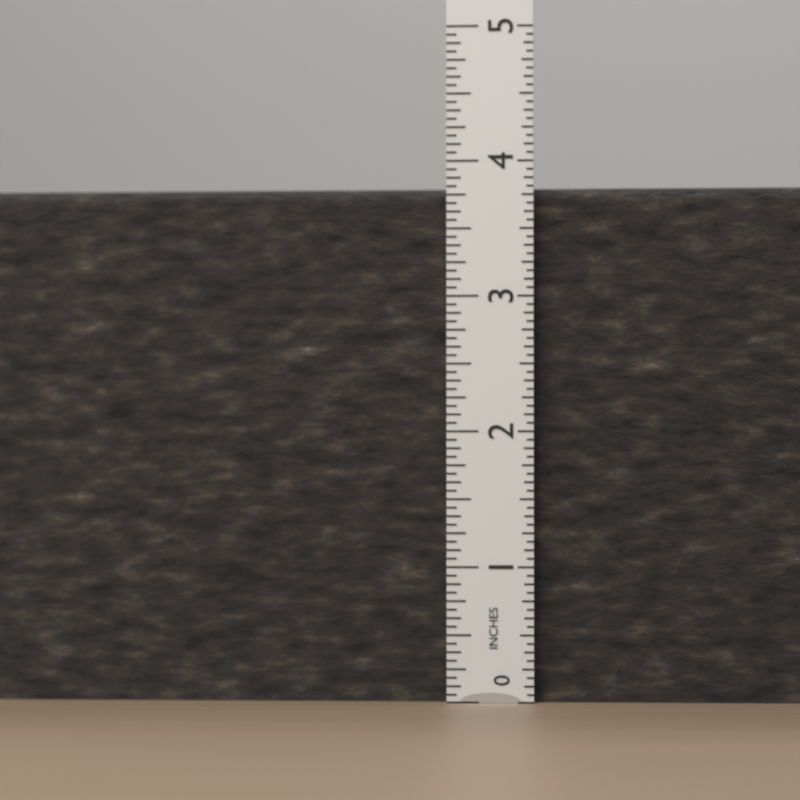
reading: 3.8125 in
